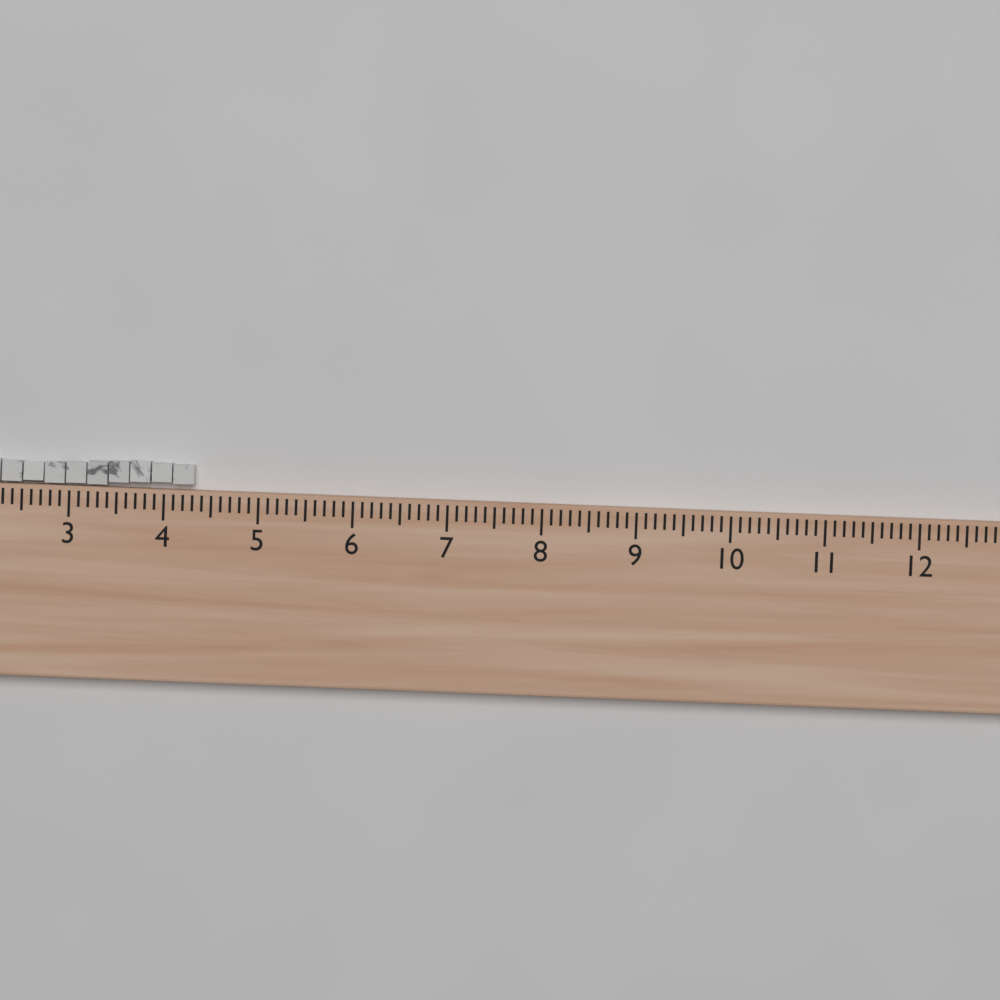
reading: 4.3 (no unit)
